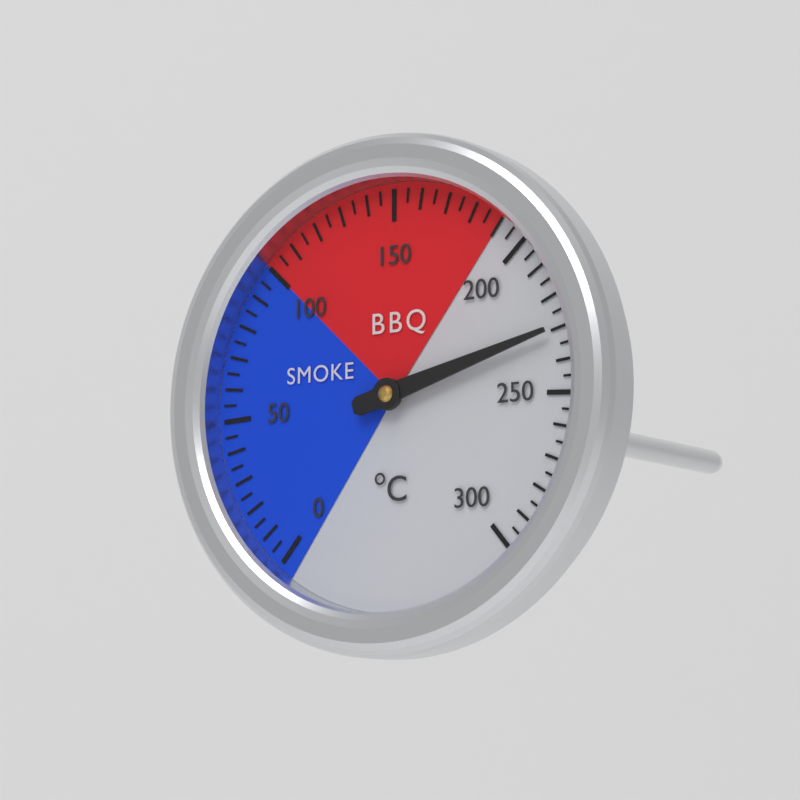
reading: 230 °C
